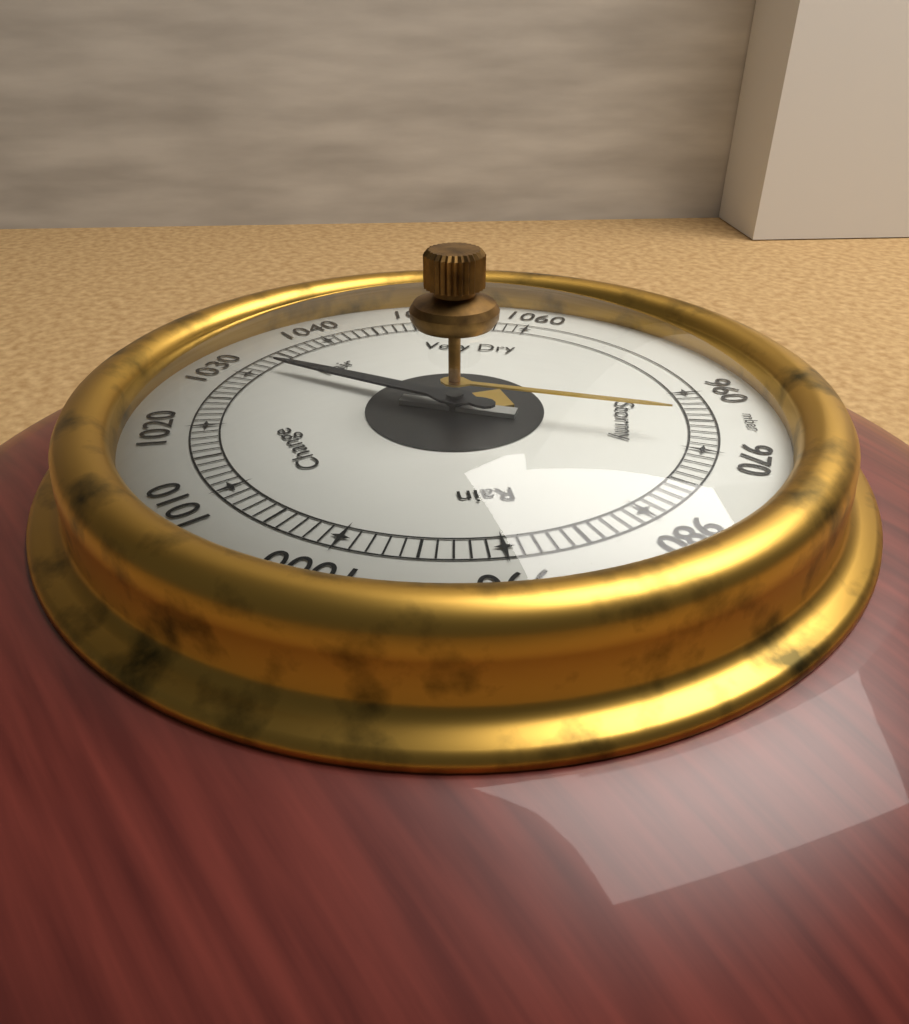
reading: 1032 mbar
